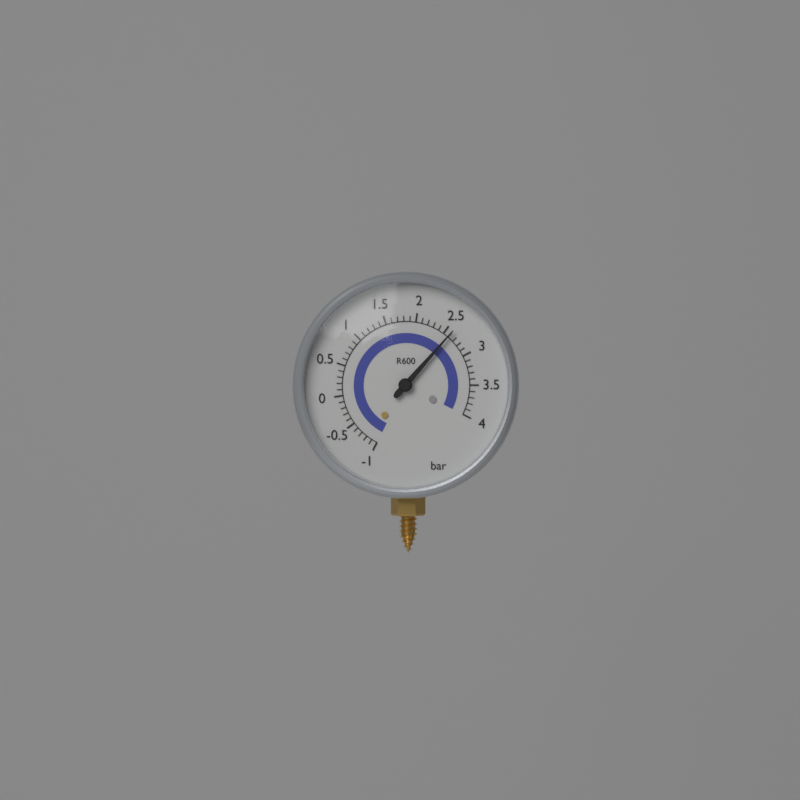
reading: 2.6 bar
